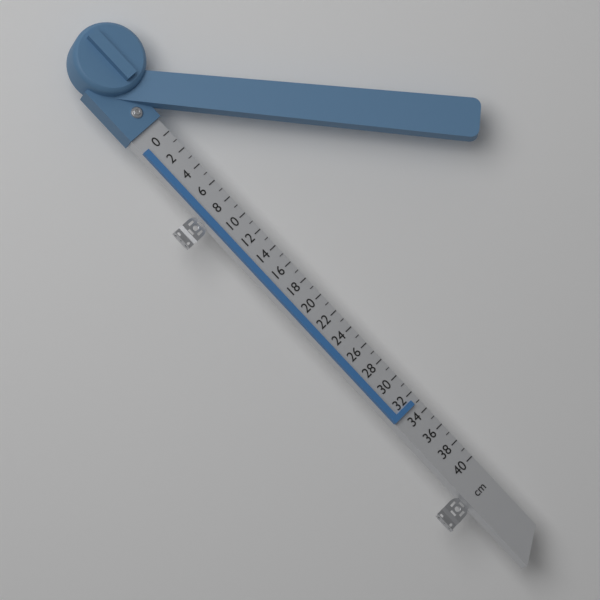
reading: 33 cm
